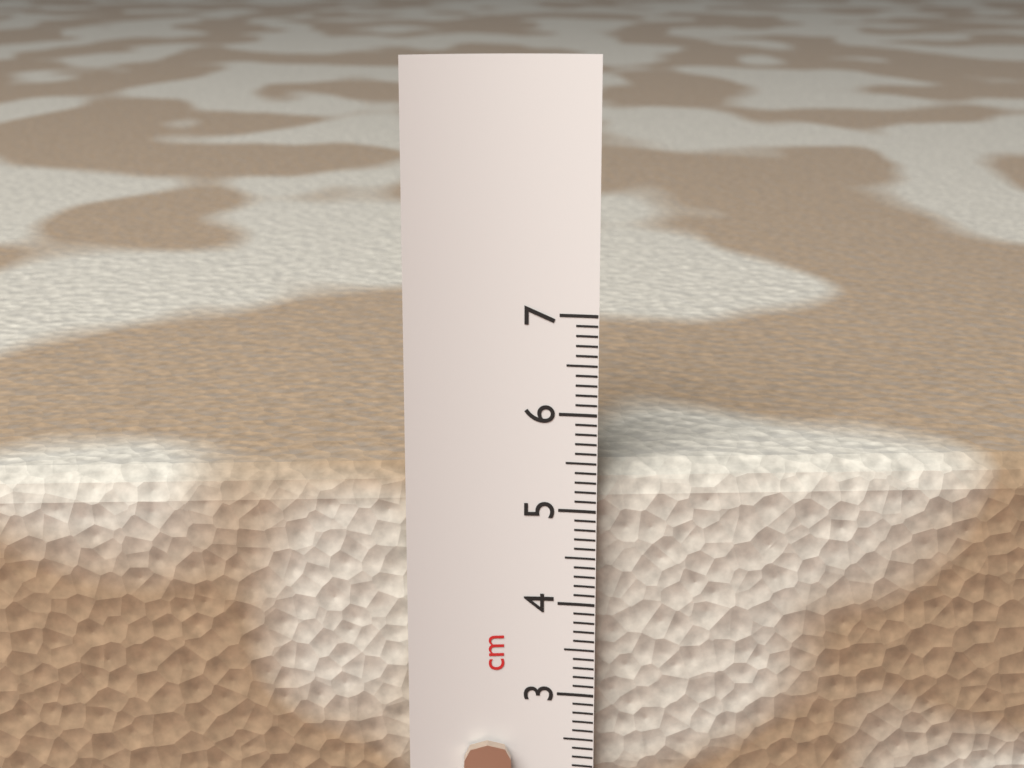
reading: 5.4 cm
